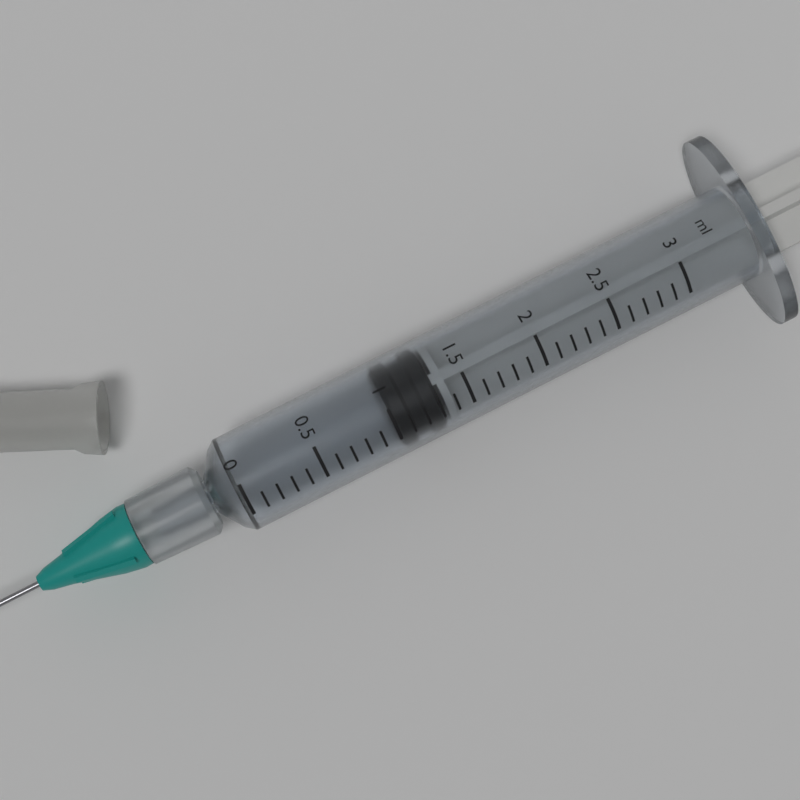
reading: 1.0 ml
